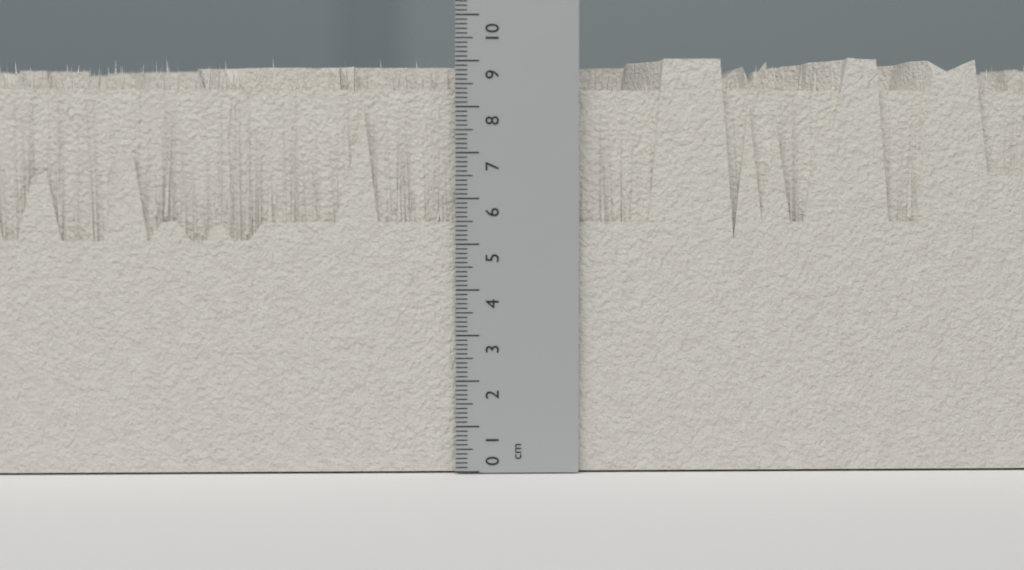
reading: 9.1 cm
